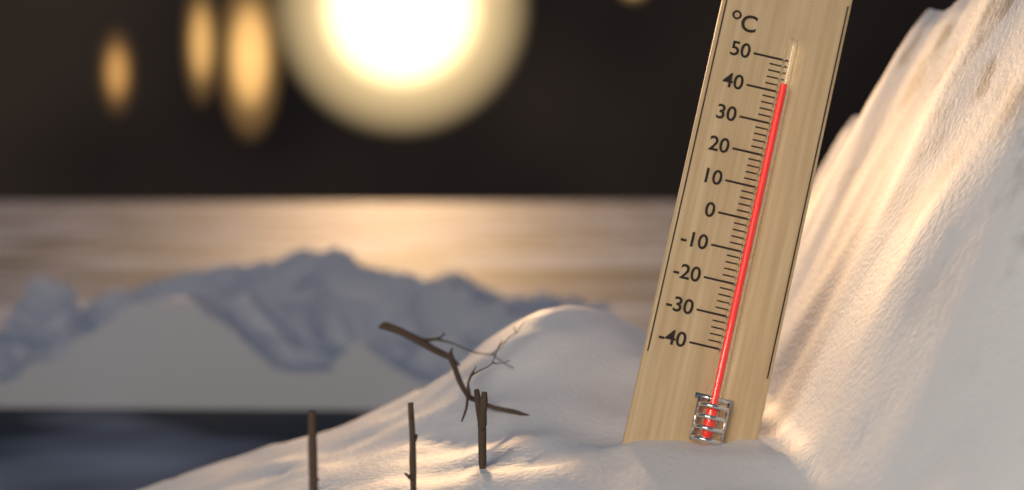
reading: 42 °C
